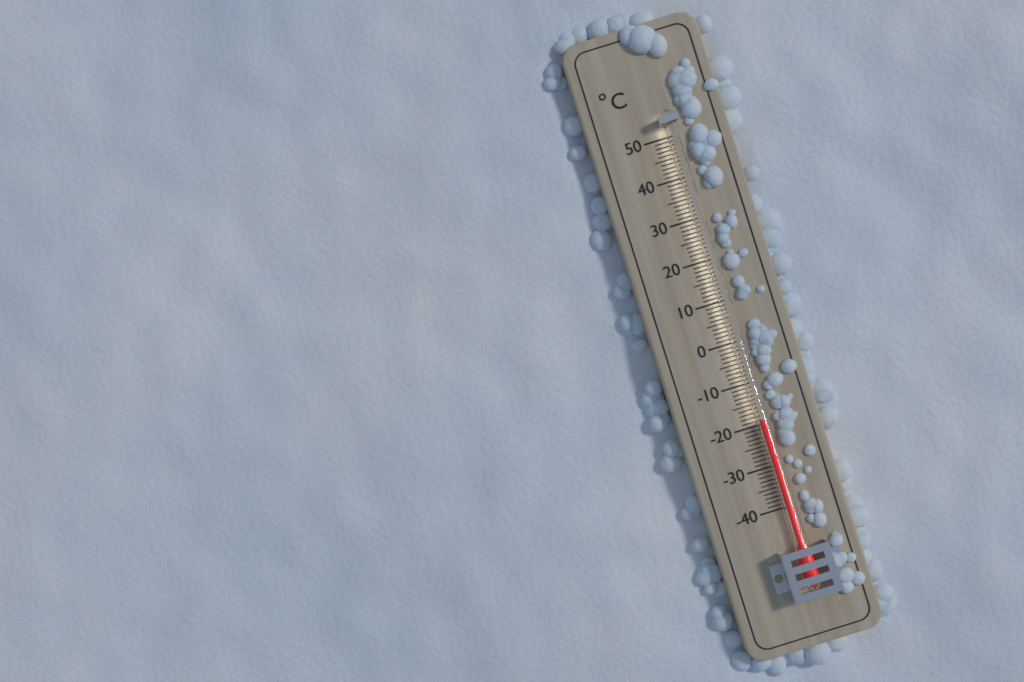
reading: -19 °C
